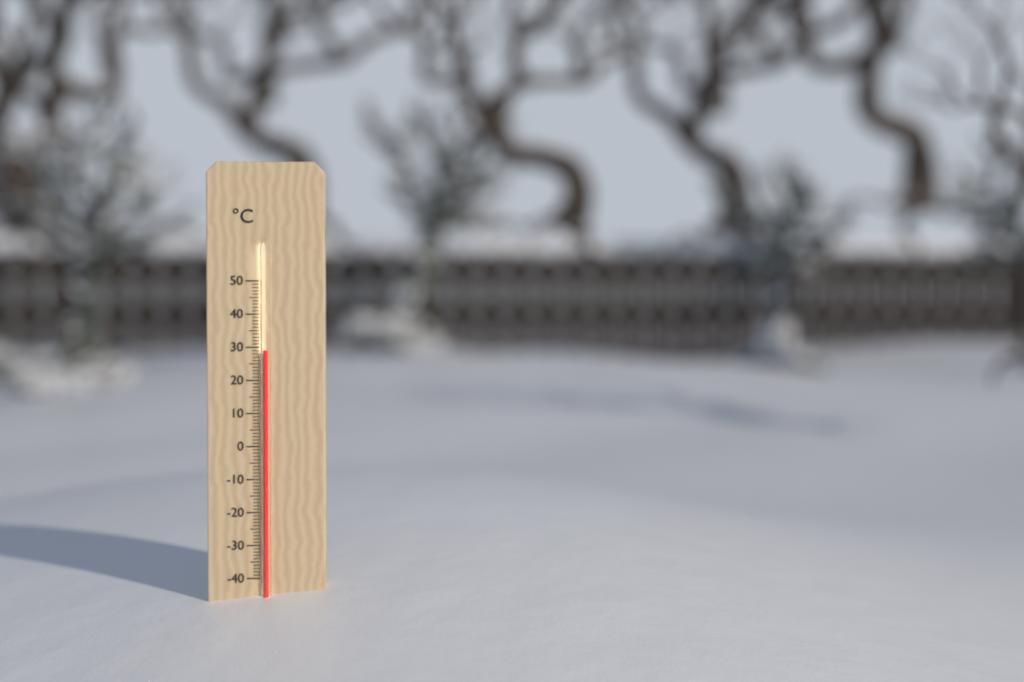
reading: 29 °C
